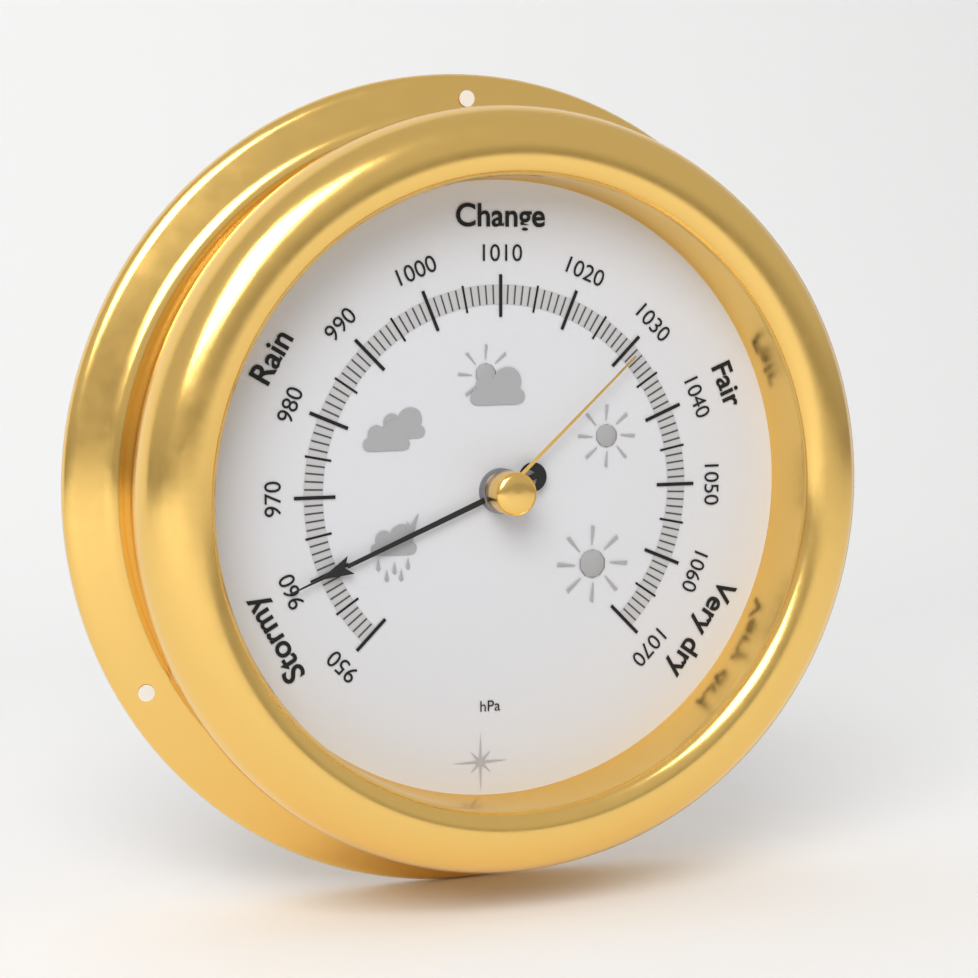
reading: 960 hPa
